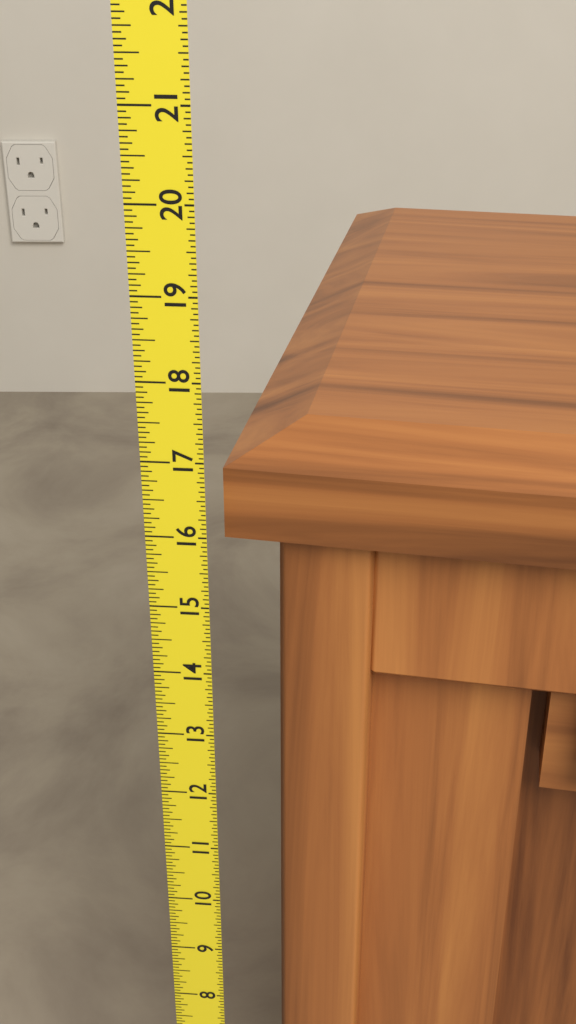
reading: 17.1875 (no unit)
